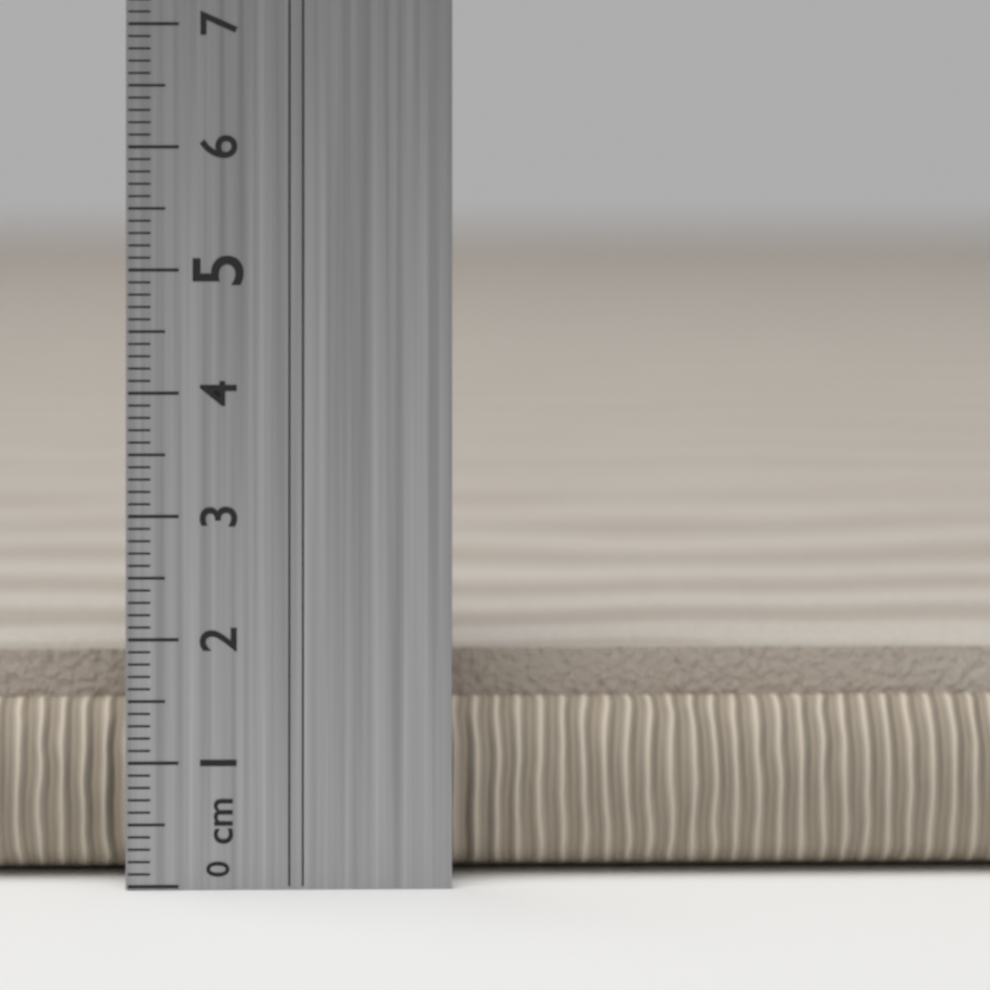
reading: 1.8 cm
